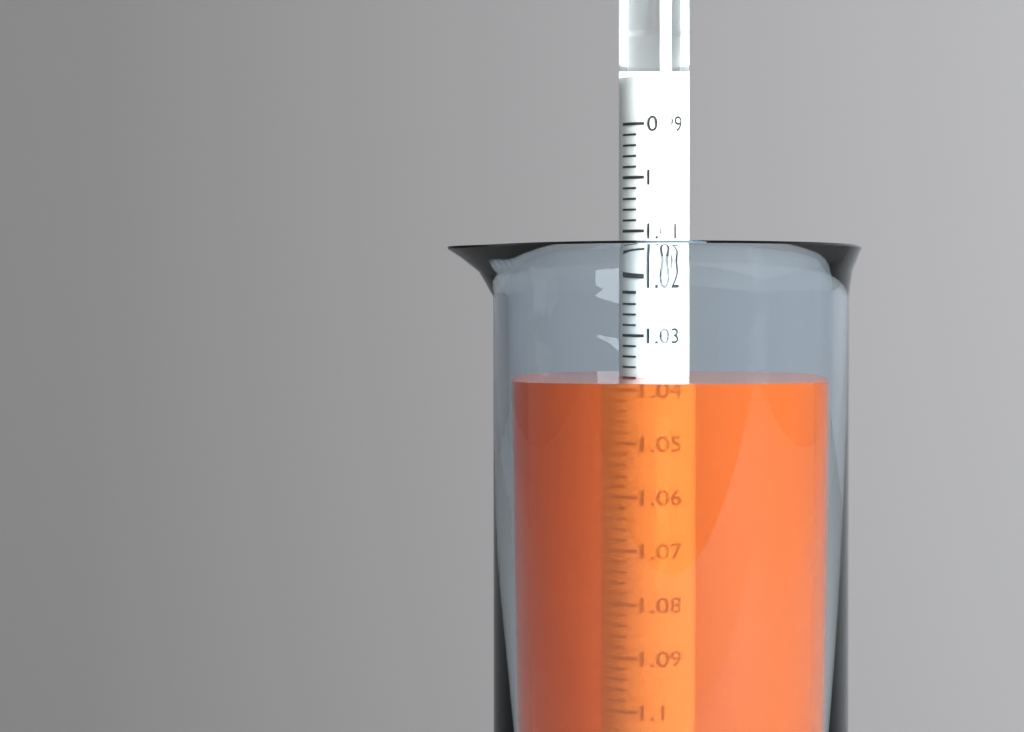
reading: 1.038 (no unit)
